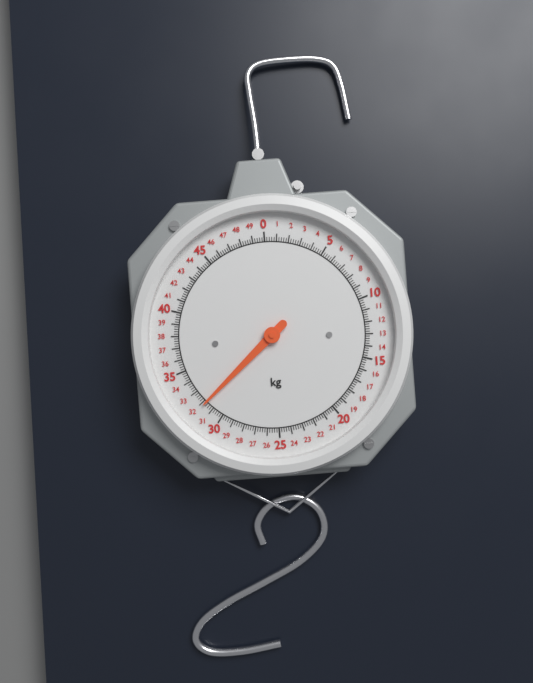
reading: 31.8 kg
